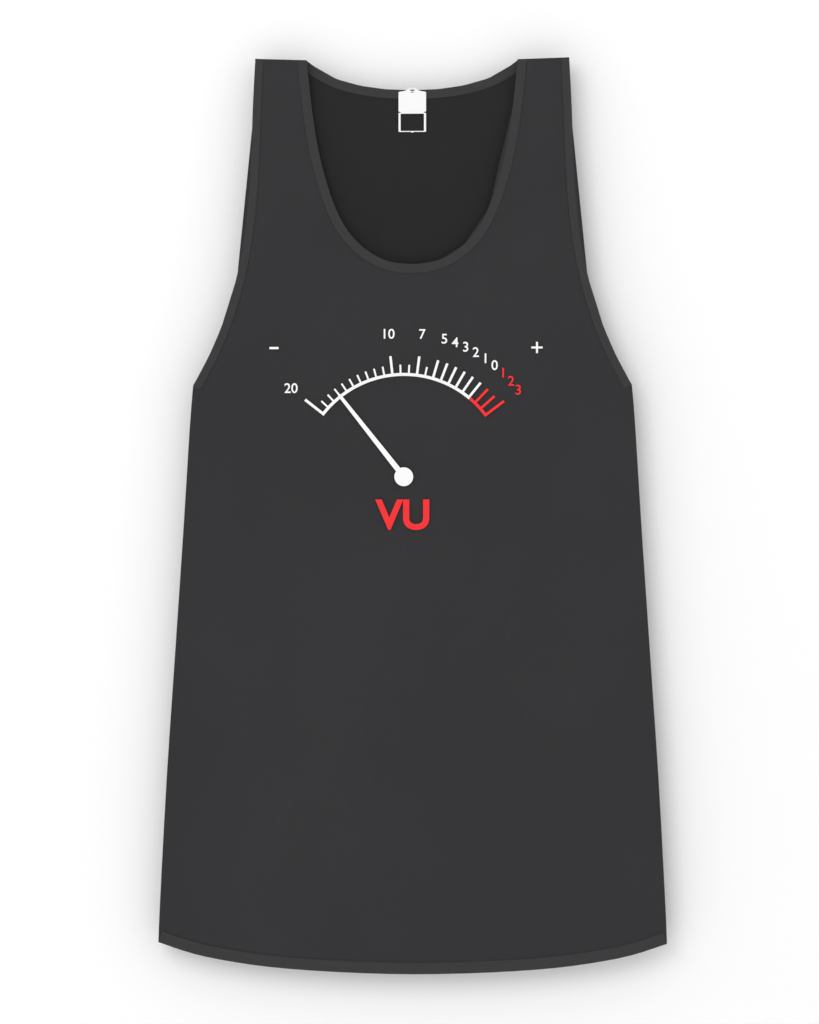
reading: -17 VU
